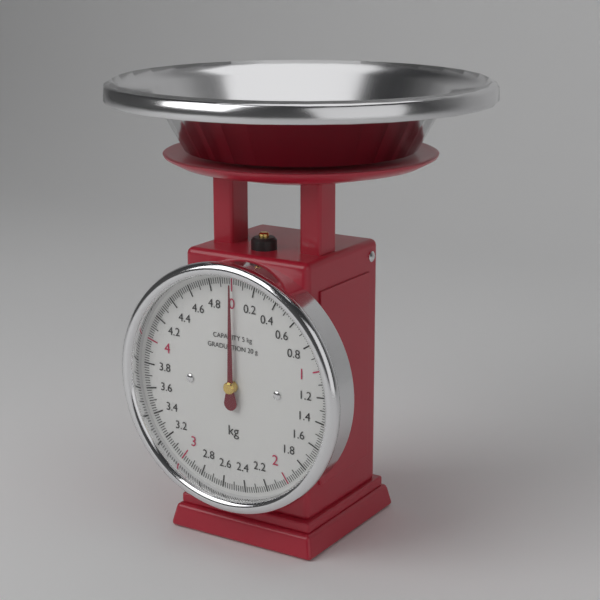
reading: 0.00 kg
